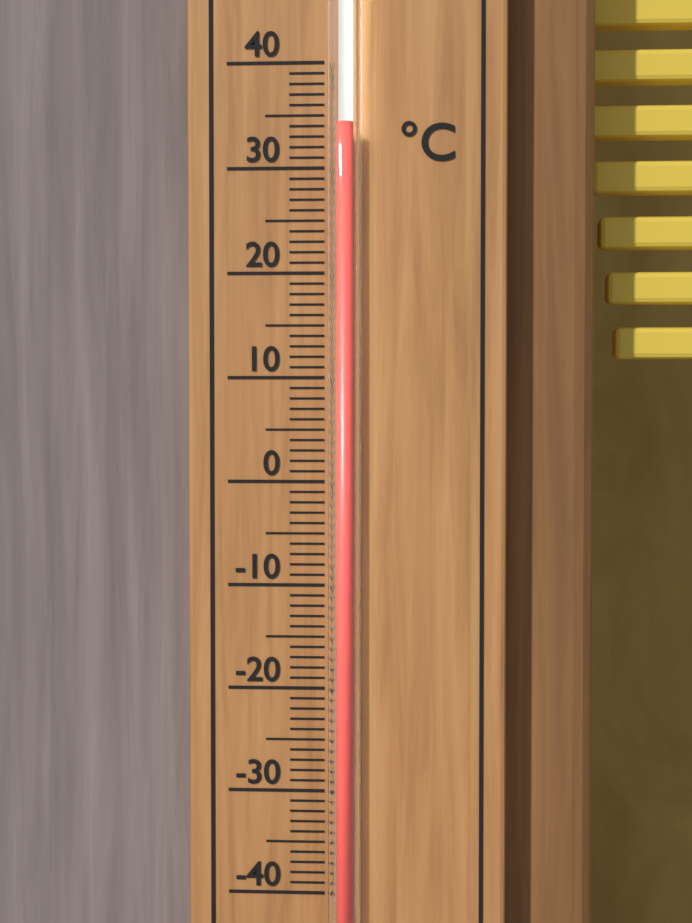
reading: 34 °C
